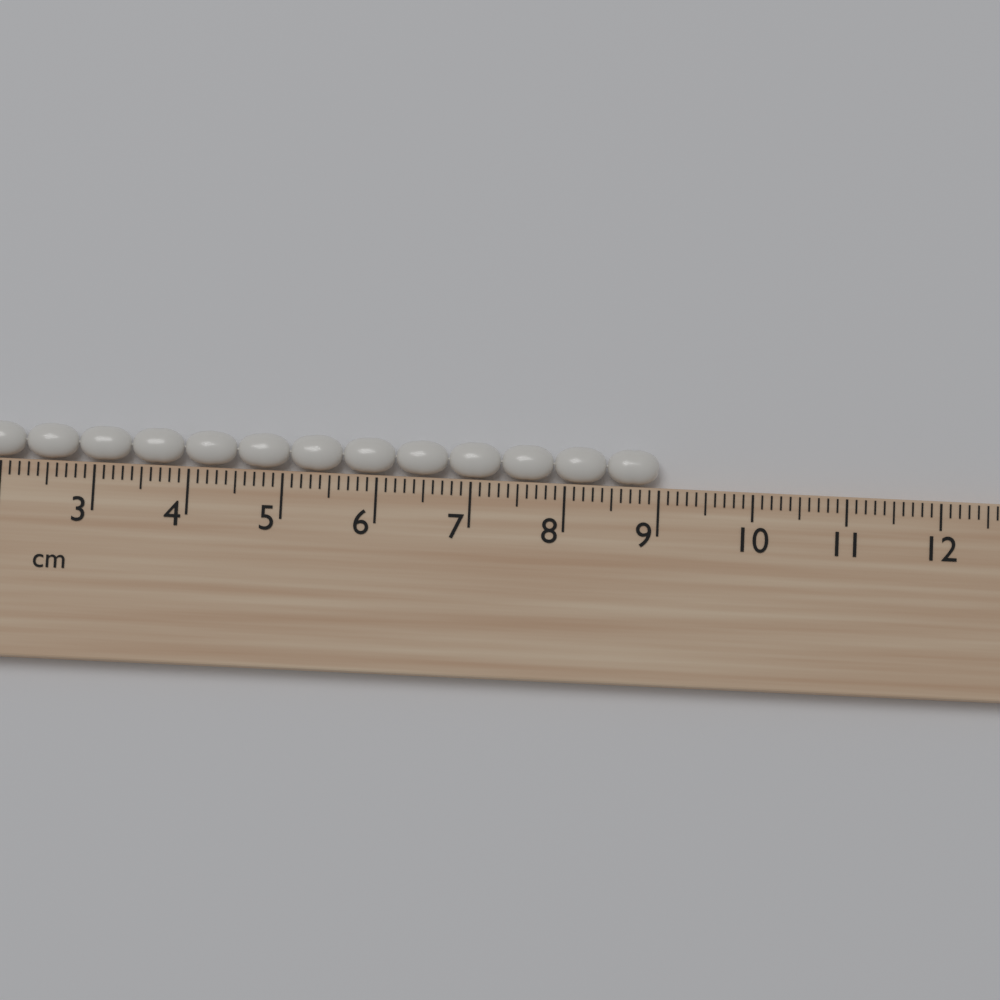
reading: 9.0 cm
